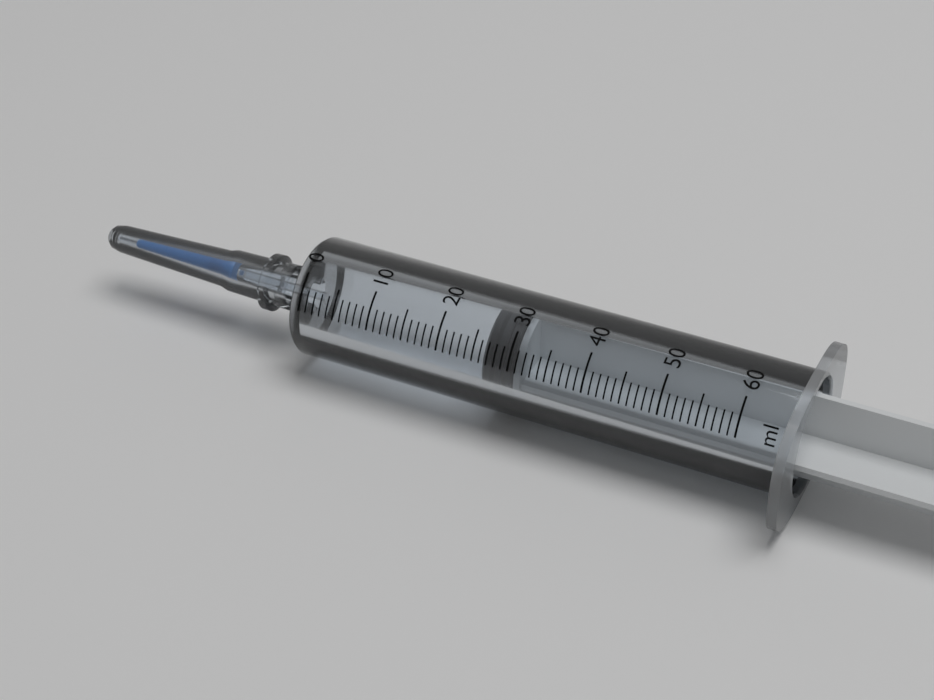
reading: 26 ml
